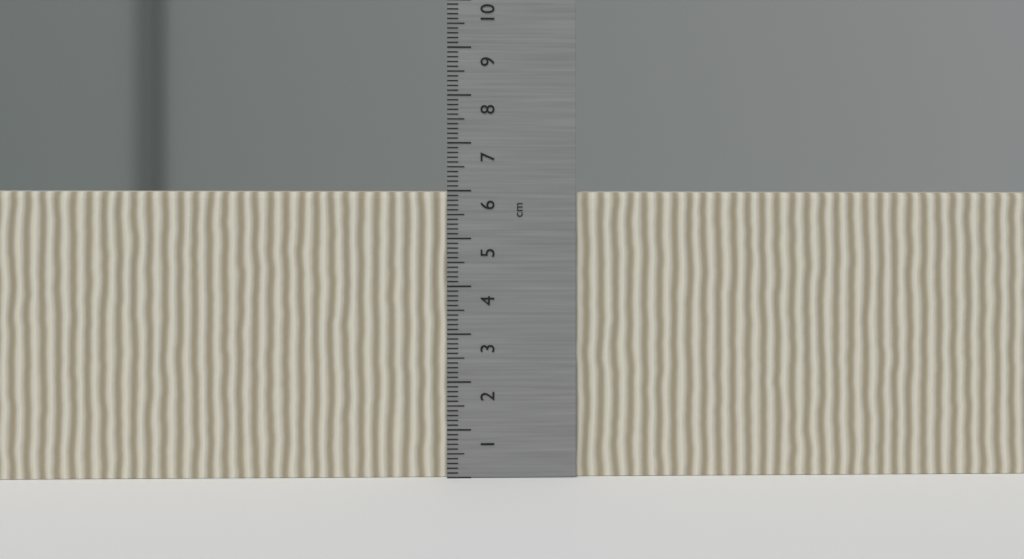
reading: 6.0 cm
